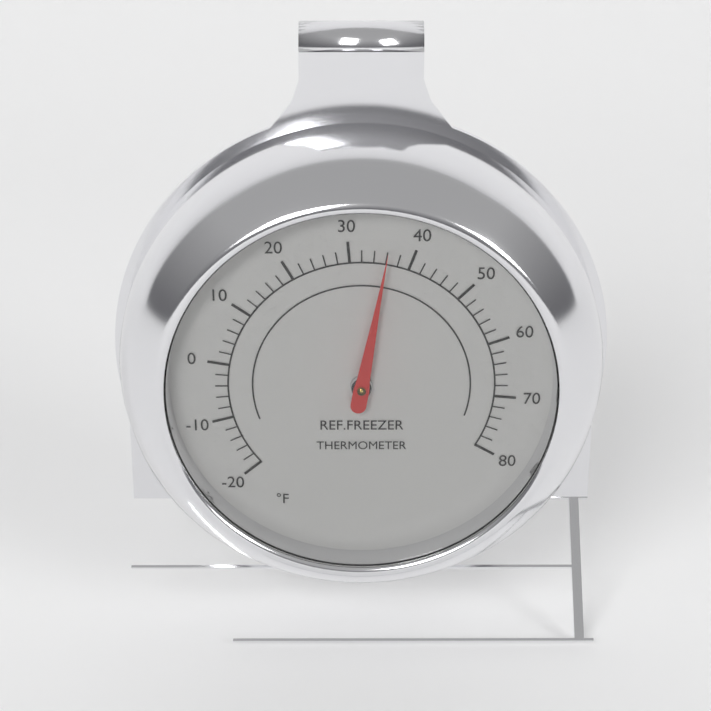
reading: 36 °F
